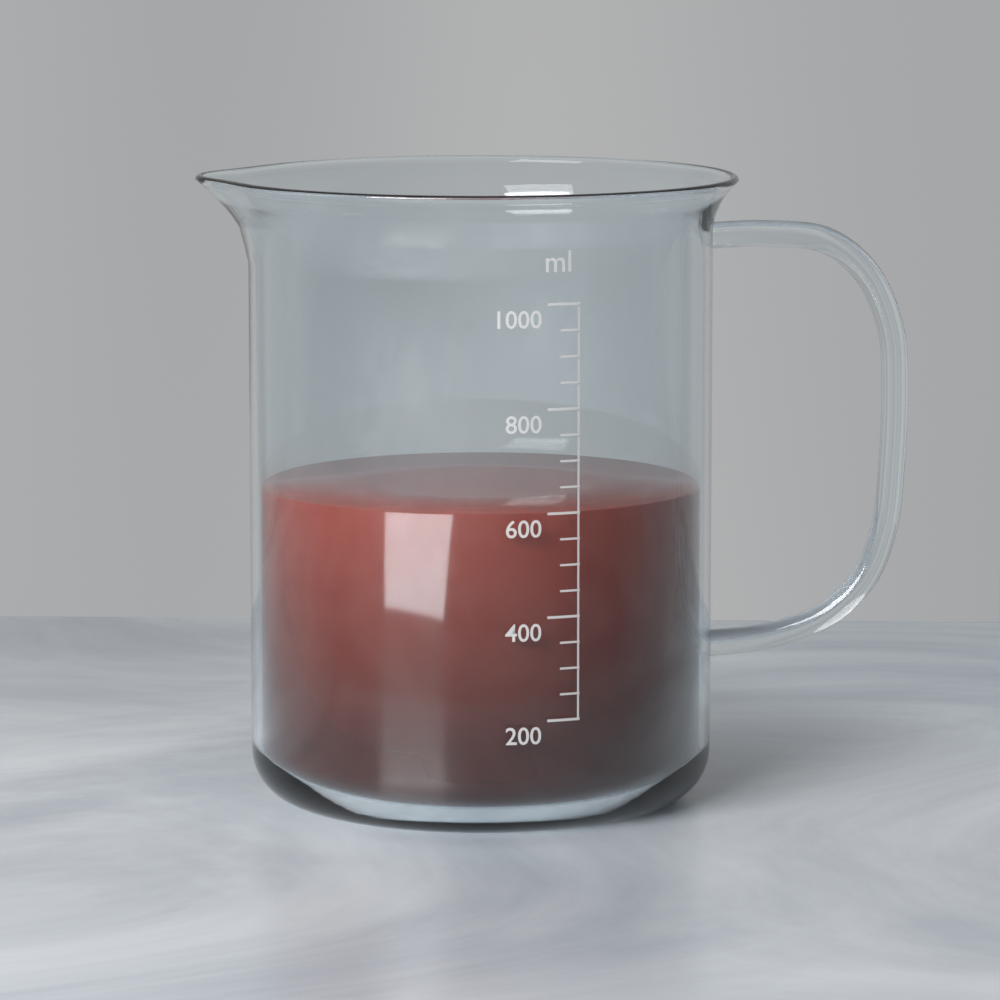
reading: 600 ml
